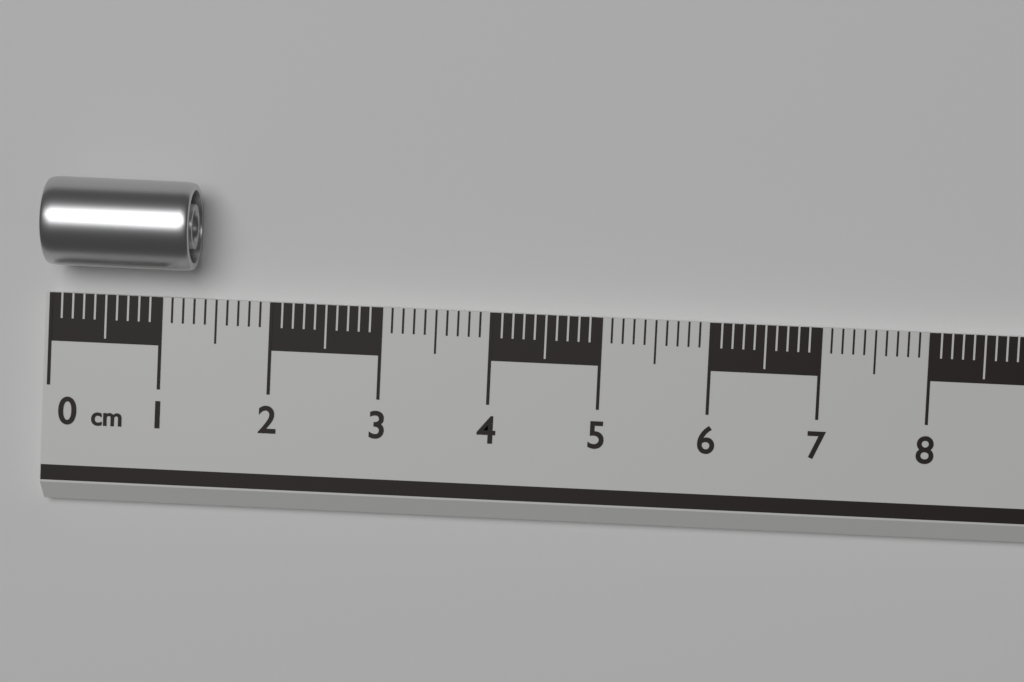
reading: 1.3 cm
